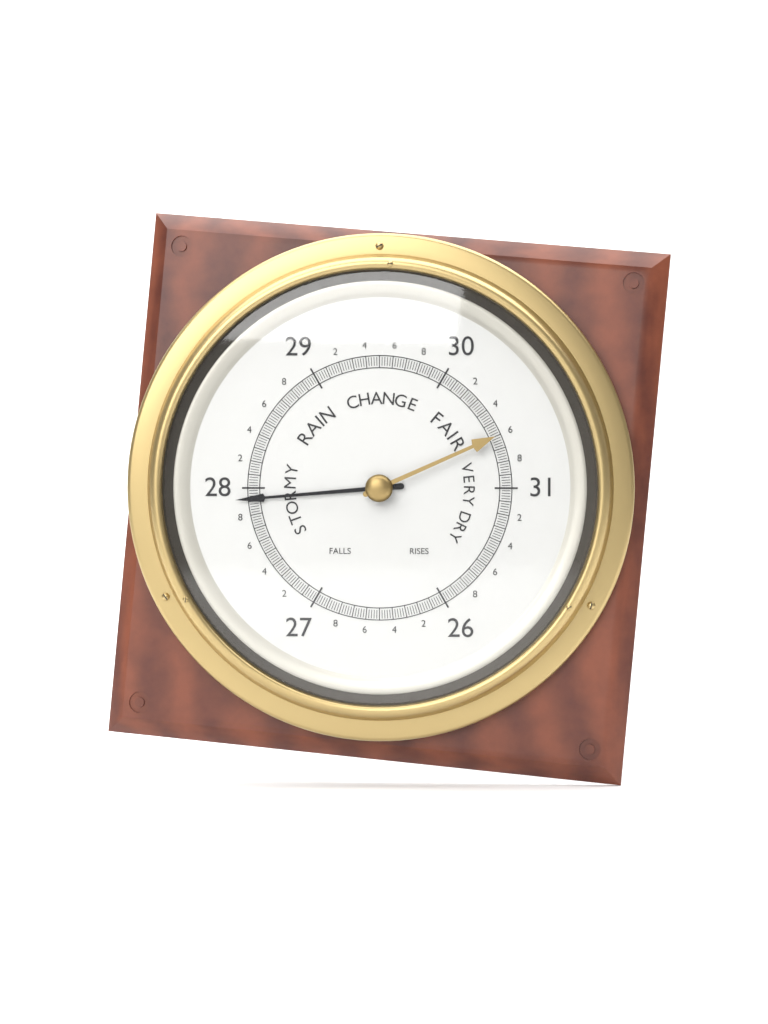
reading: 27.92 (no unit)
